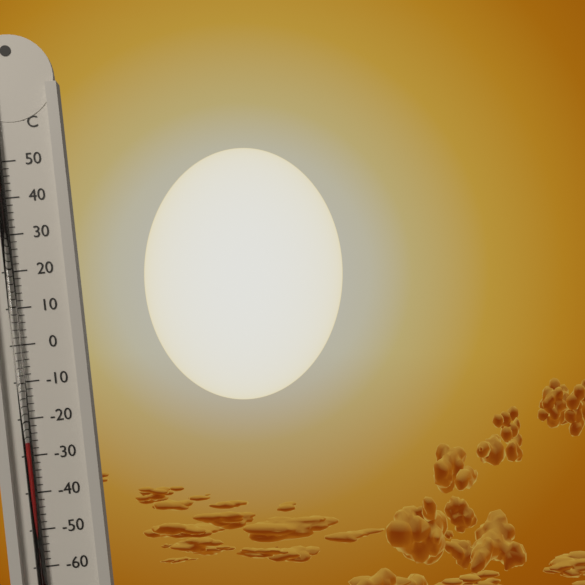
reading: -26 °C
